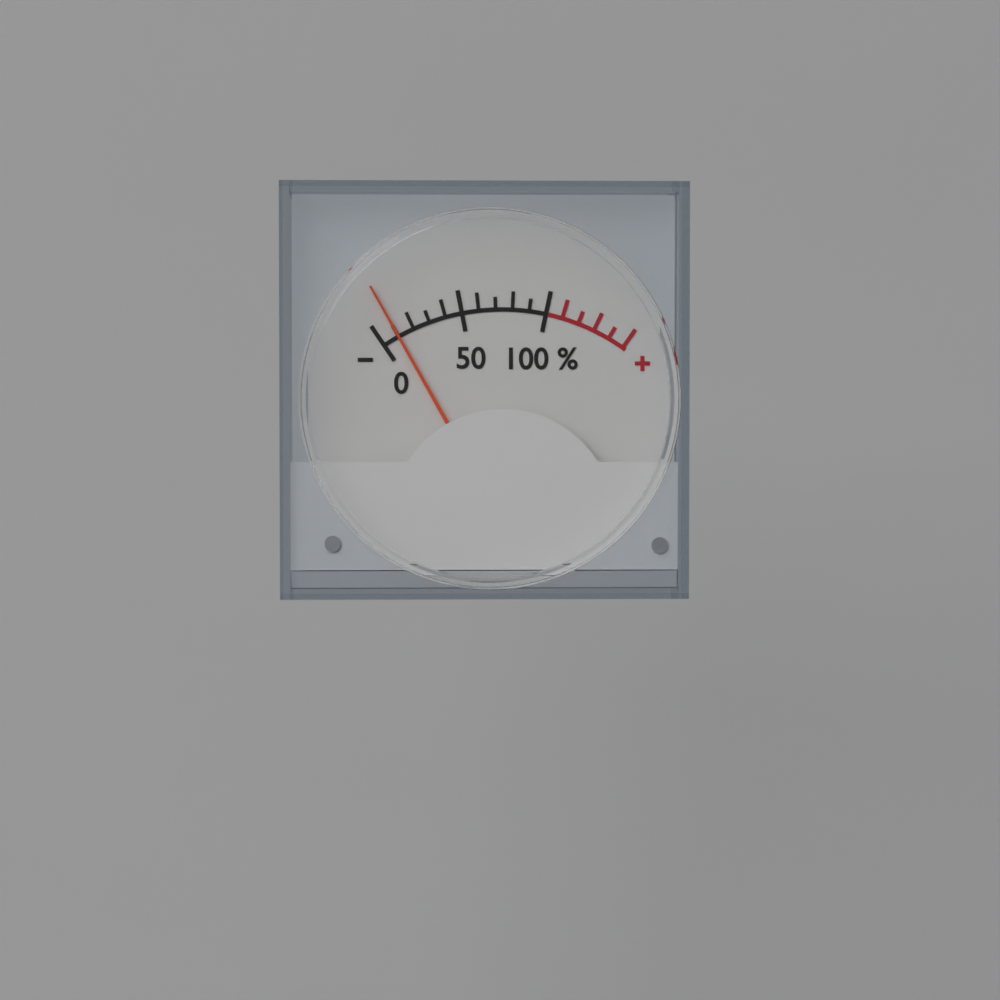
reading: 10 %
